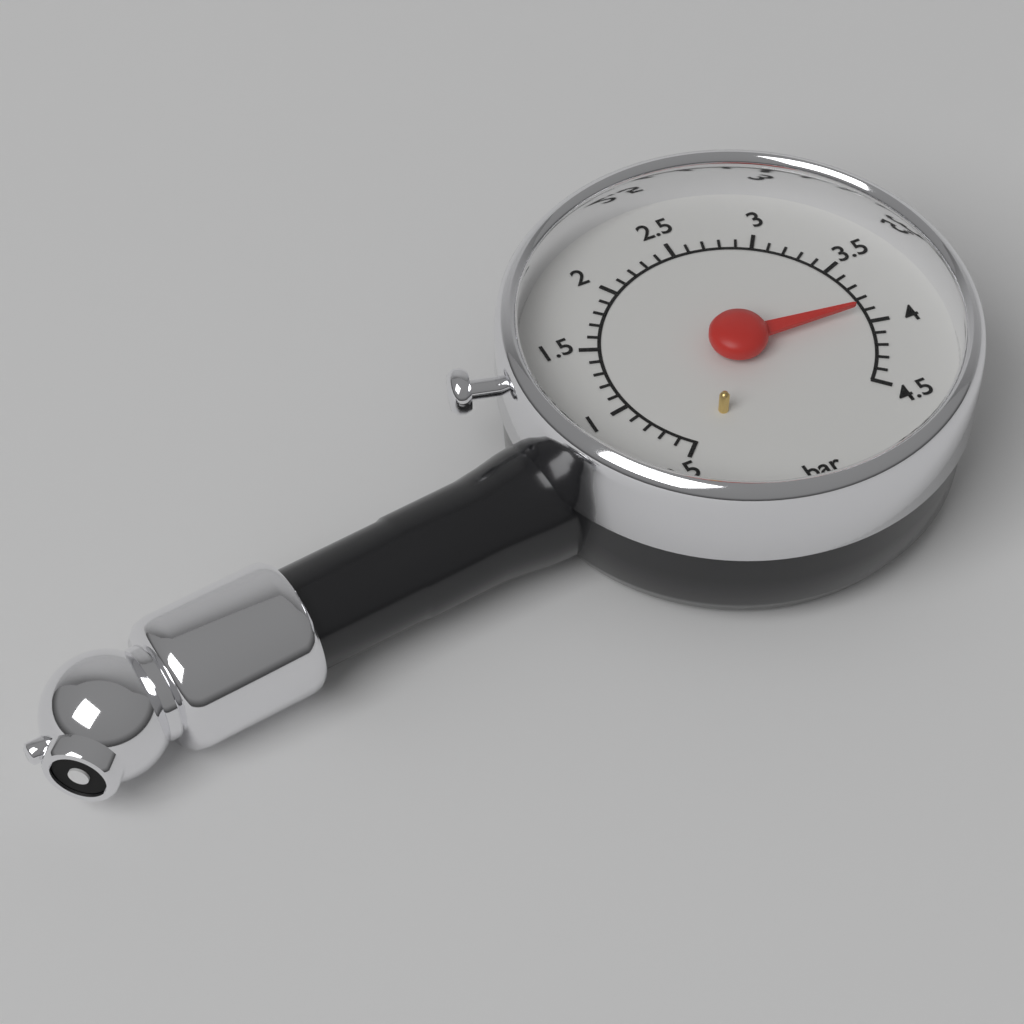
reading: 3.9 bar
